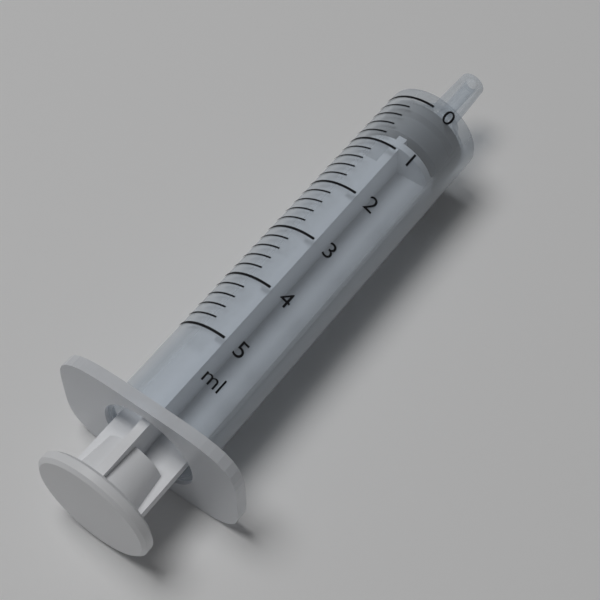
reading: 0.0 ml
